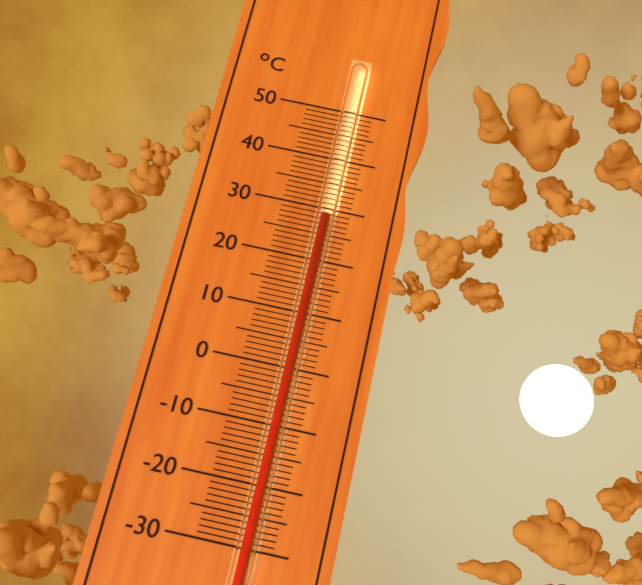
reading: 28 °C
